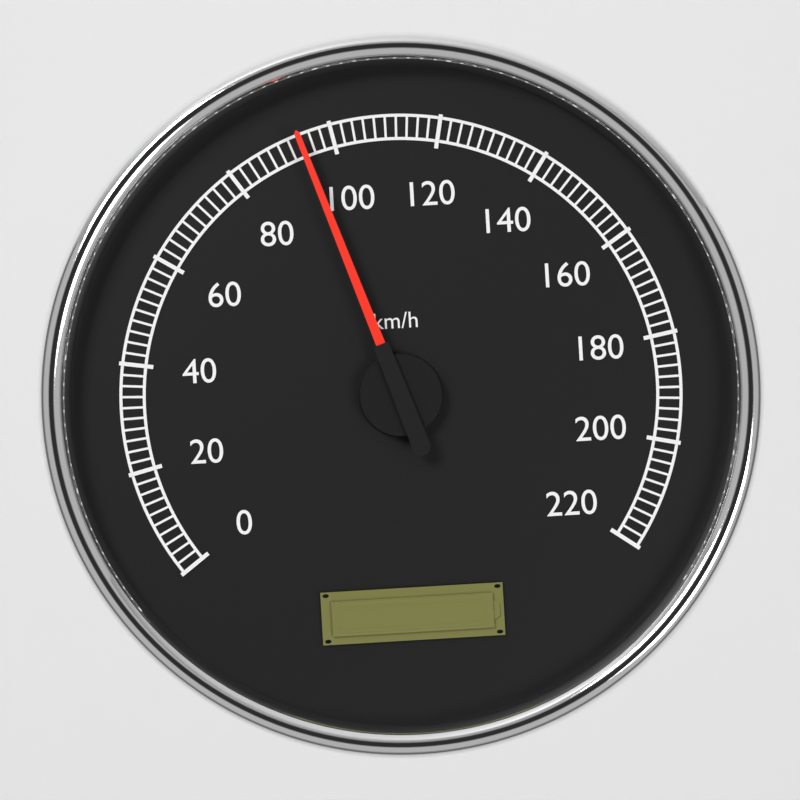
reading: 94 km/h
